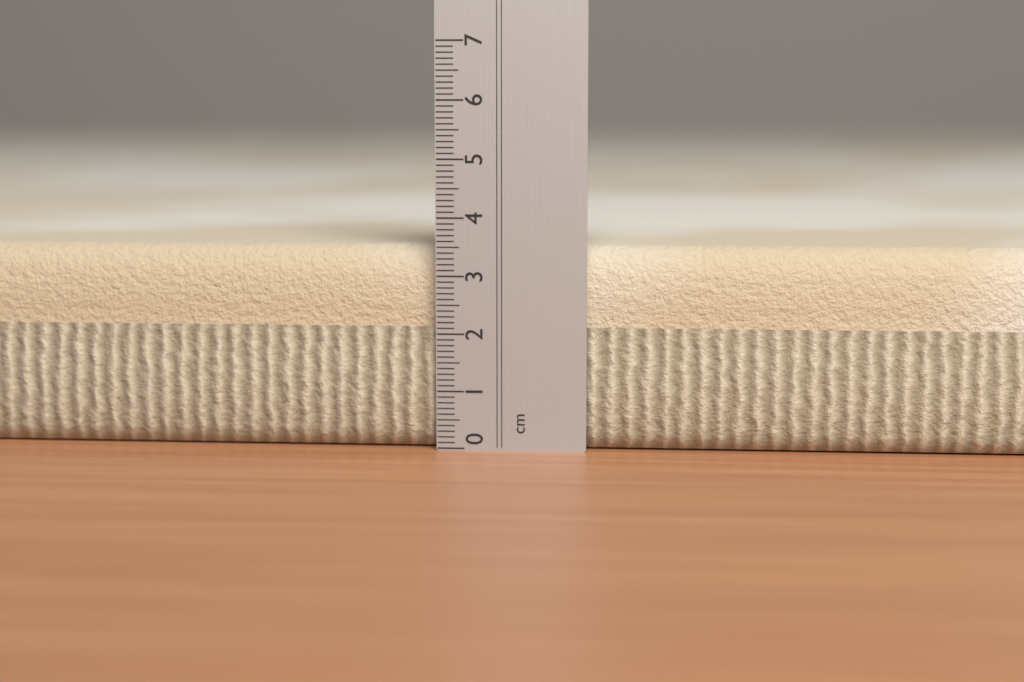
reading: 3.5 cm
